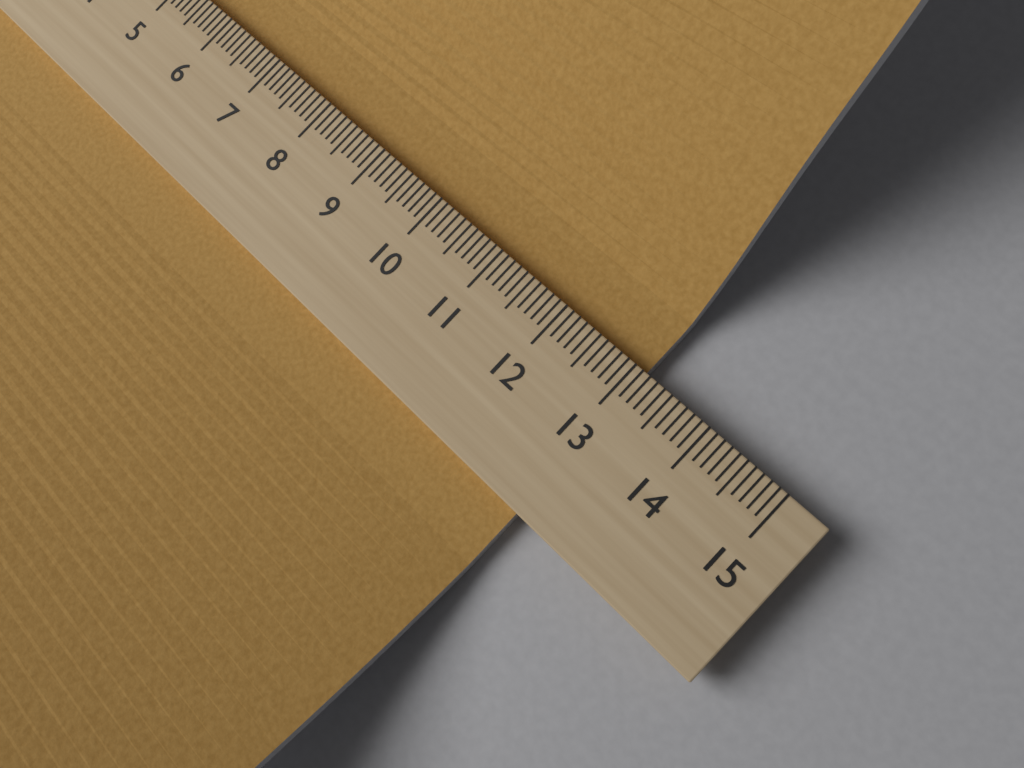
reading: 13.1 (no unit)
